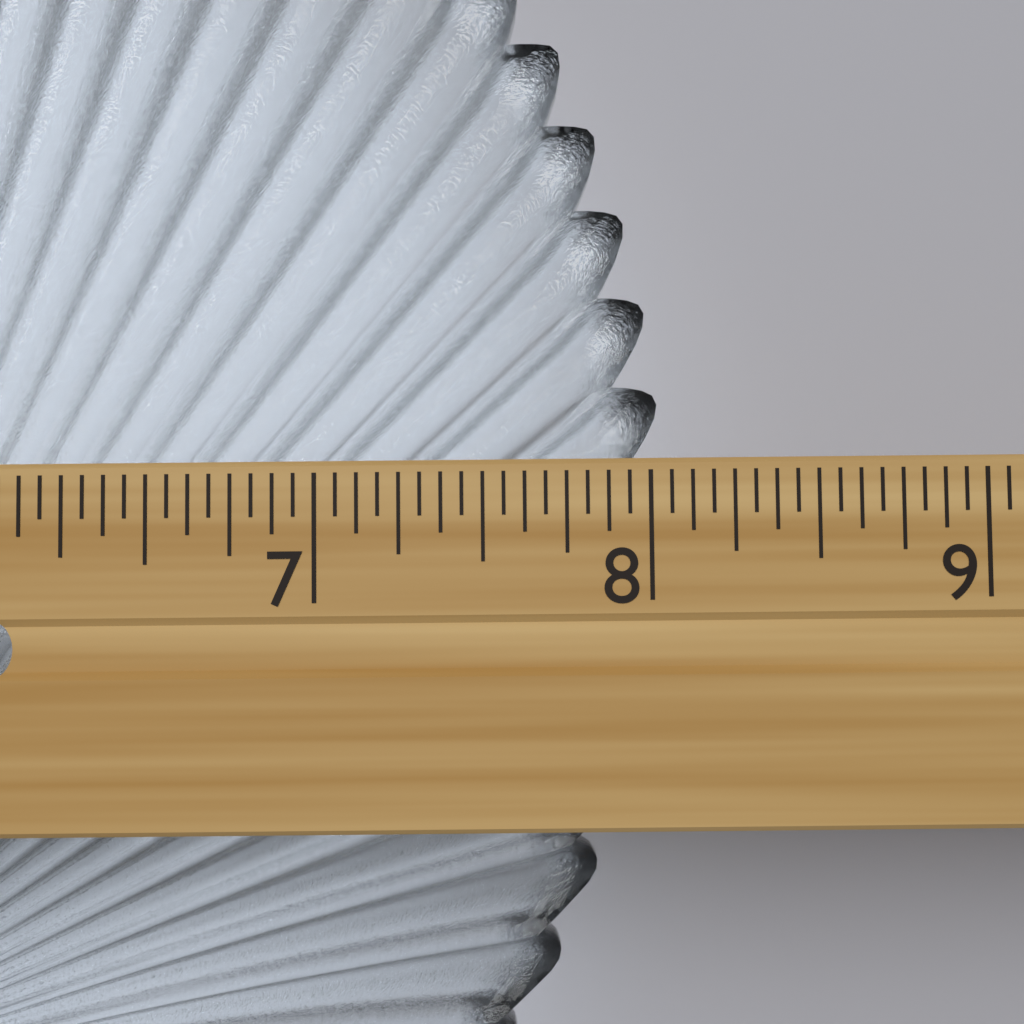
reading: 8.0625 in
